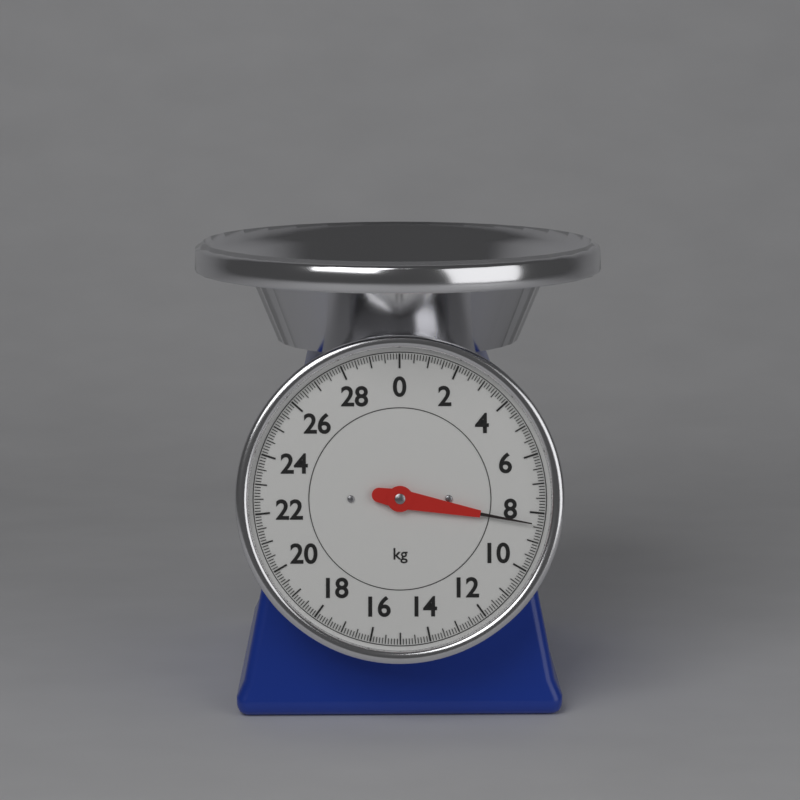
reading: 8.4 kg
